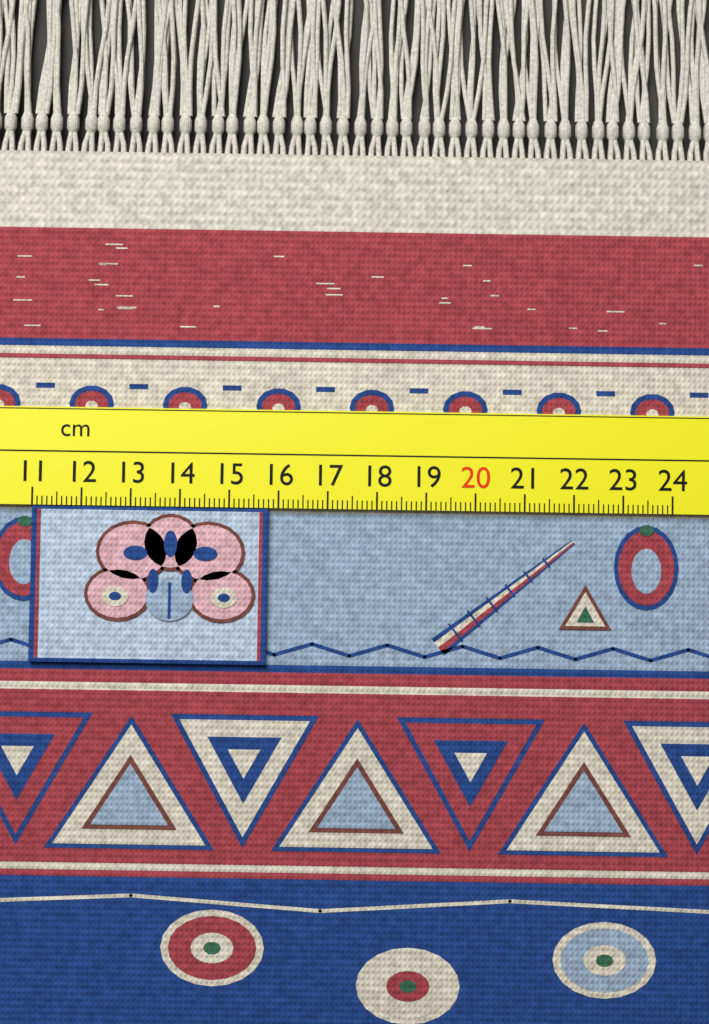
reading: 15.8 cm
